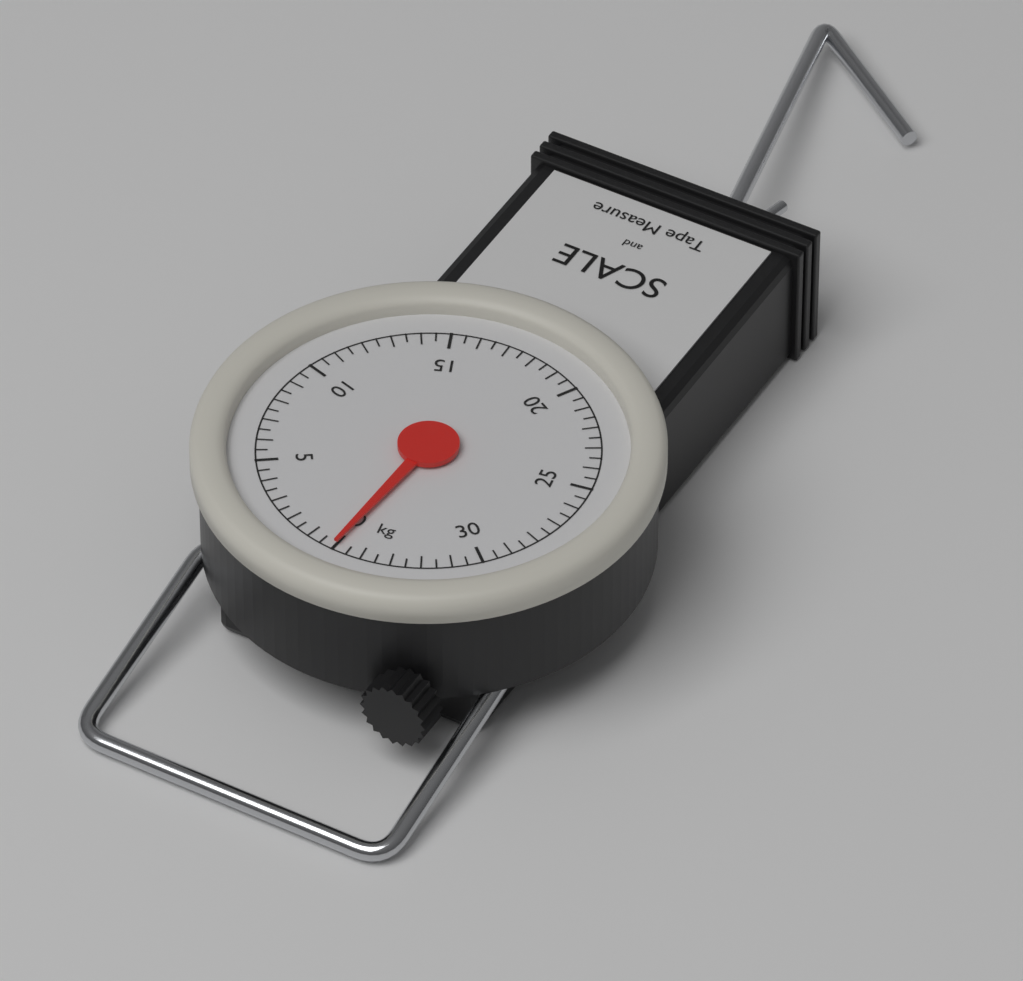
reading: 0.0 kg
